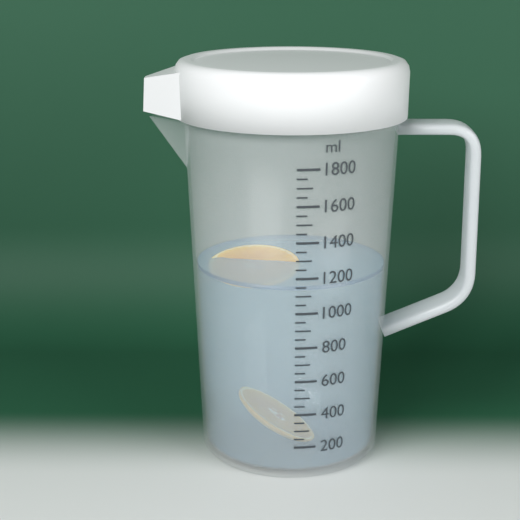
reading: 1150 ml
